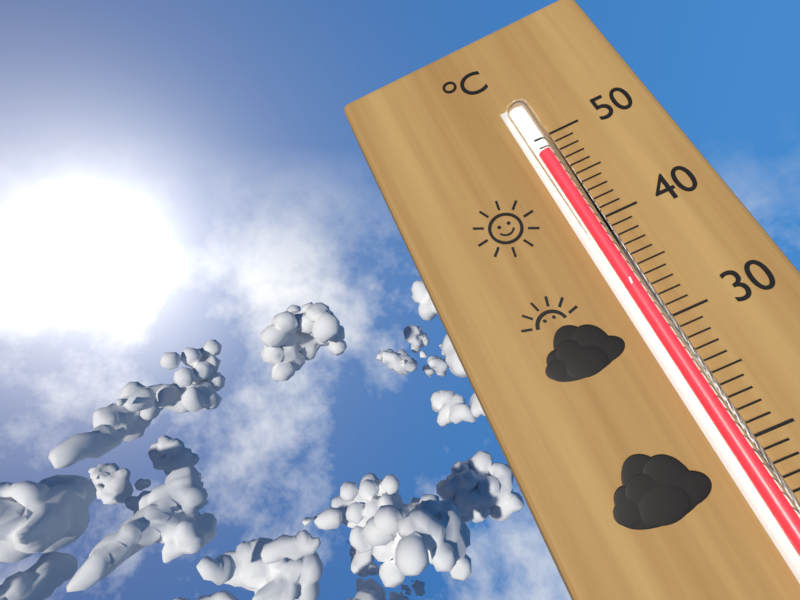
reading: 48 °C
